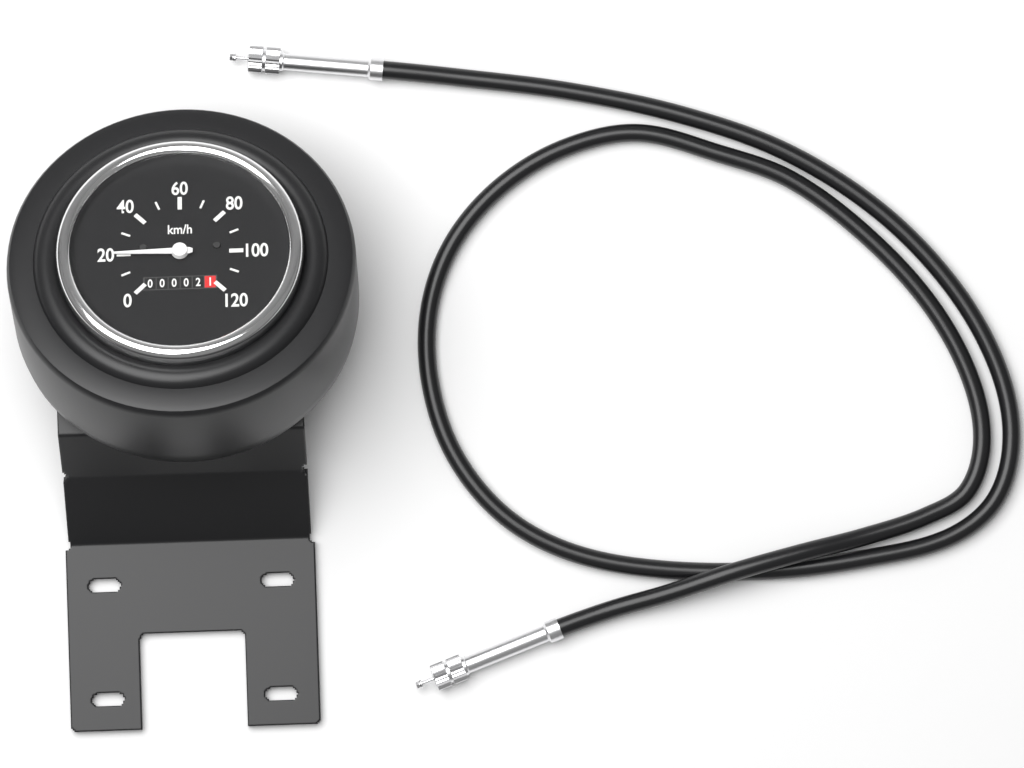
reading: 20 km/h
